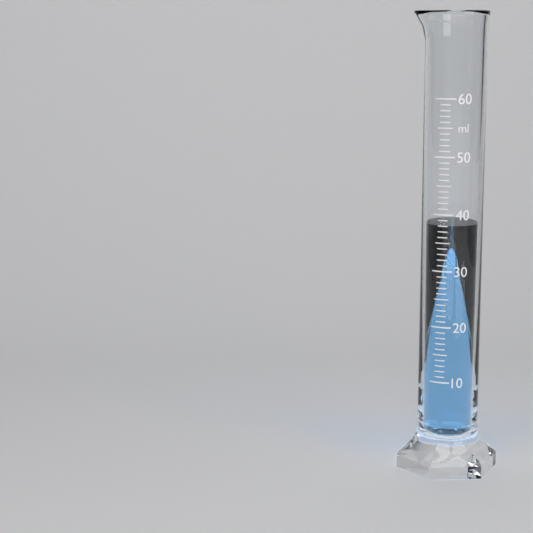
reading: 38 ml
